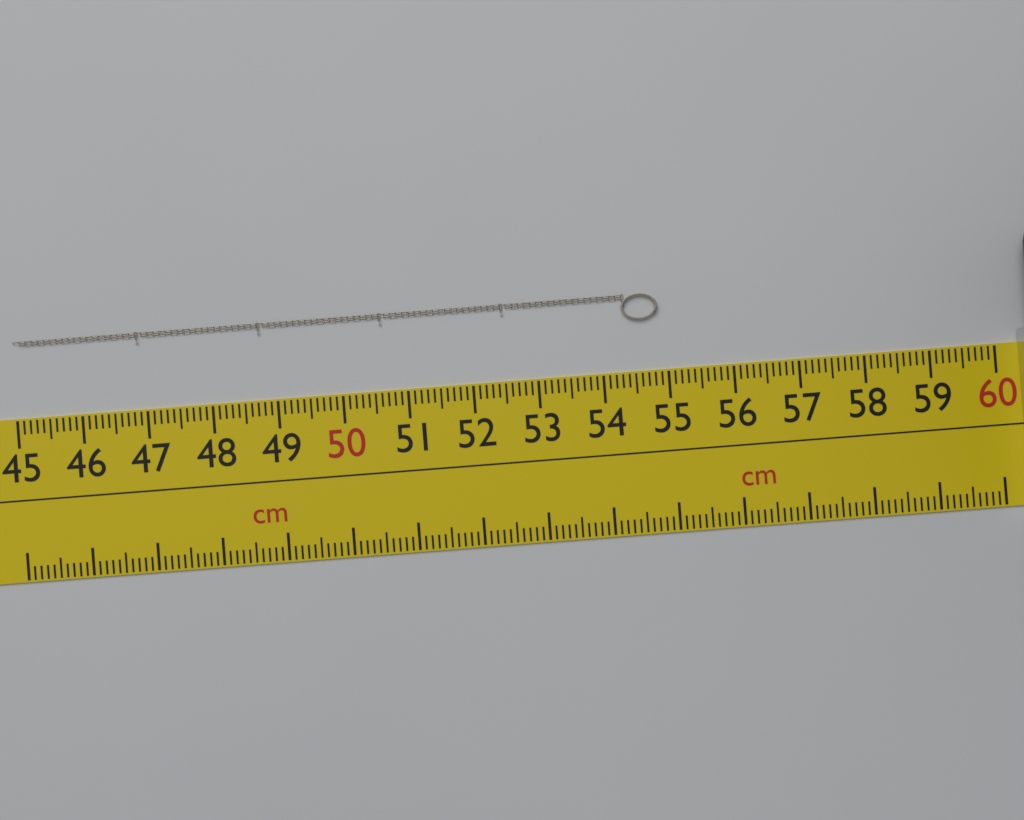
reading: 54.9 cm
